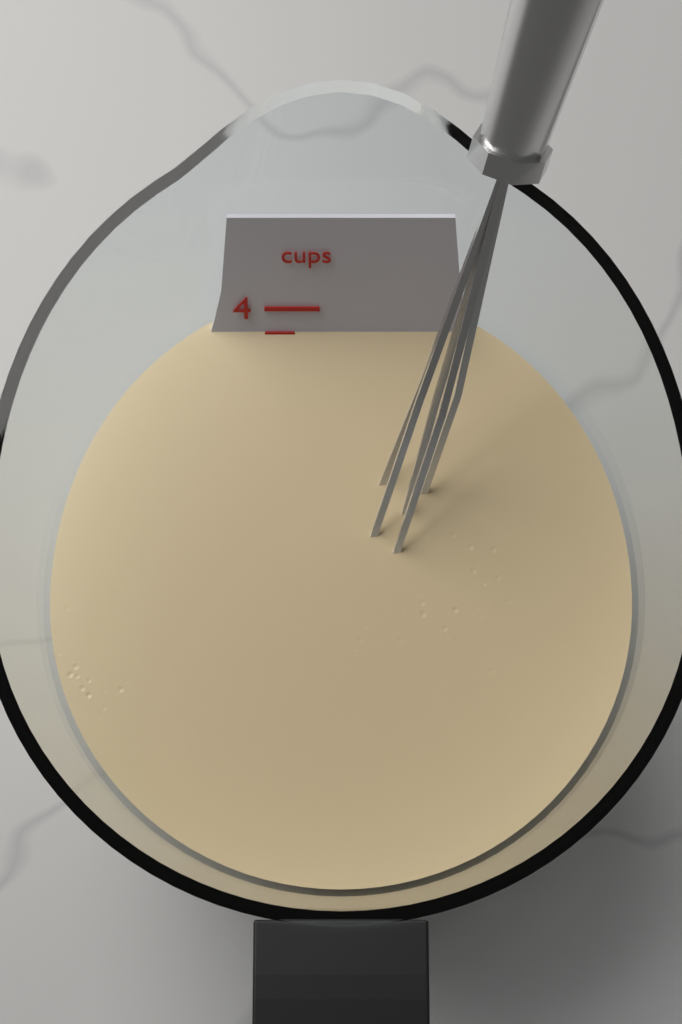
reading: 3.75 cups
